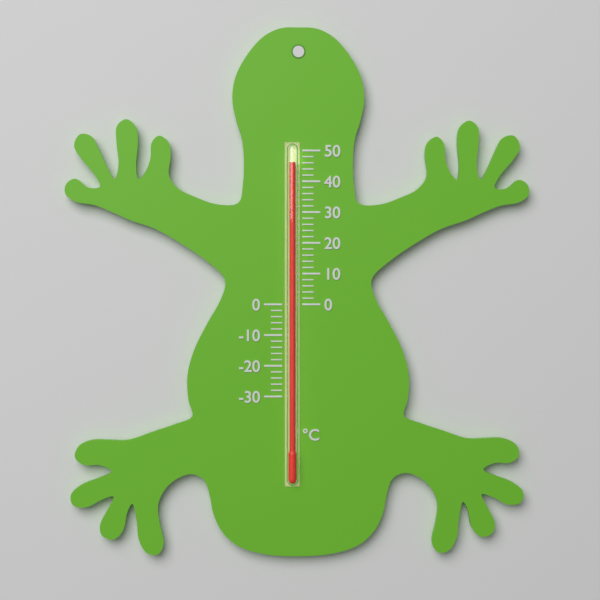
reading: 46 °C
